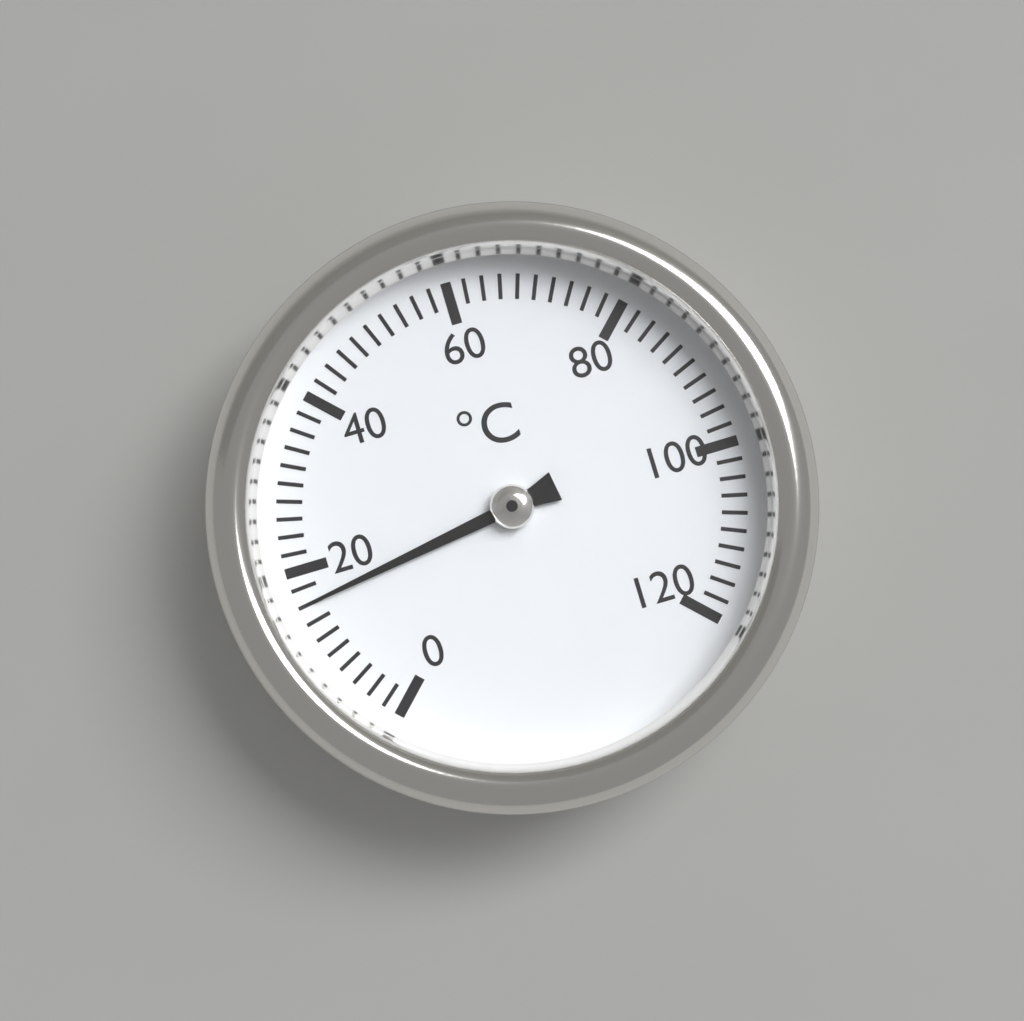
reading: 16 °C
